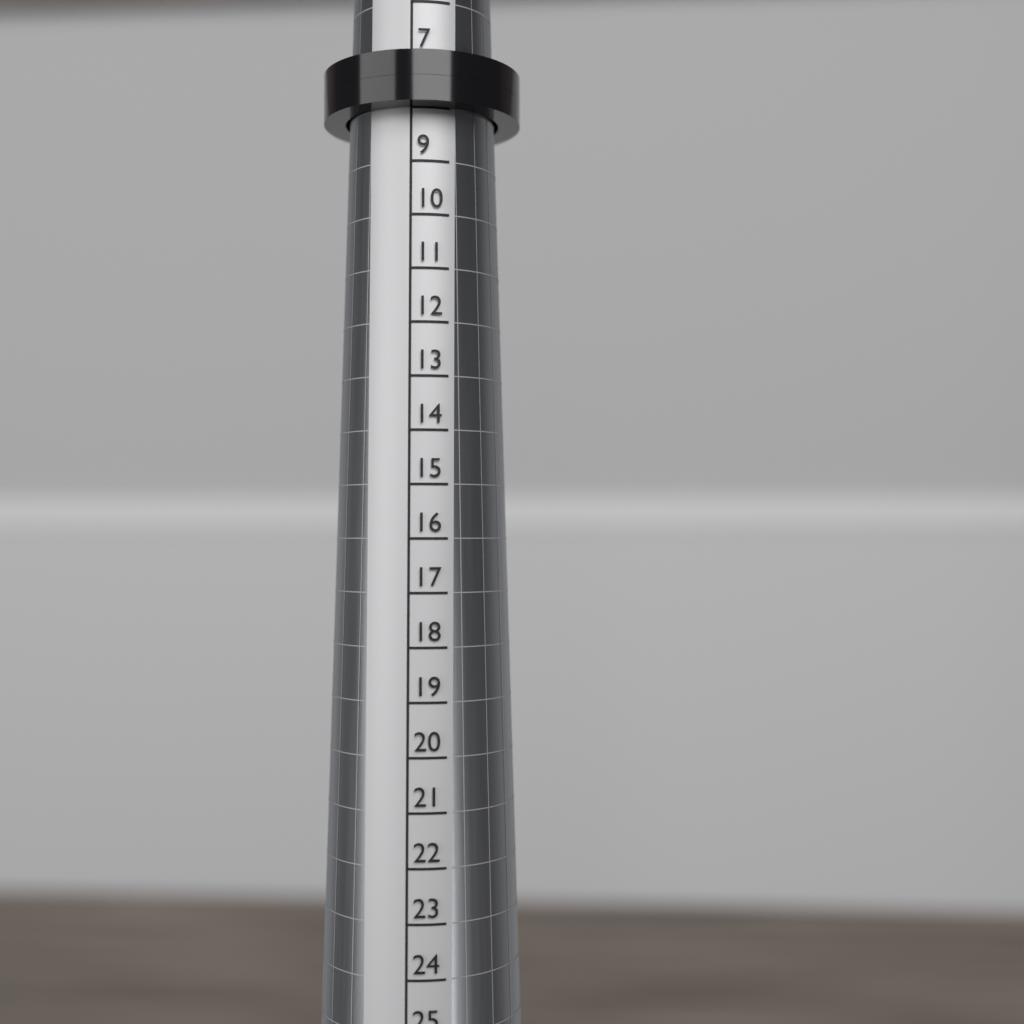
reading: 8 (no unit)
